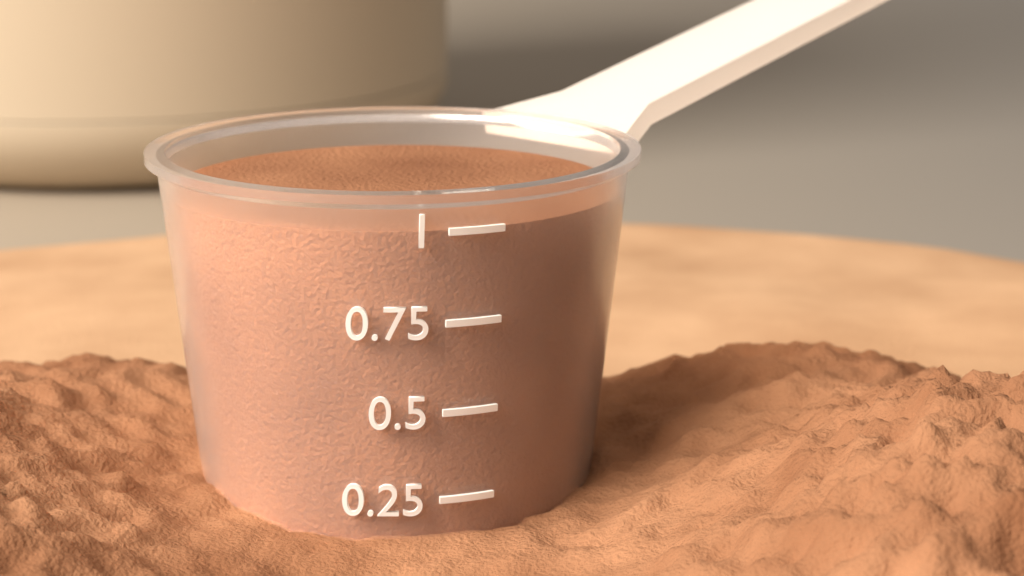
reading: 1.00 (no unit)
